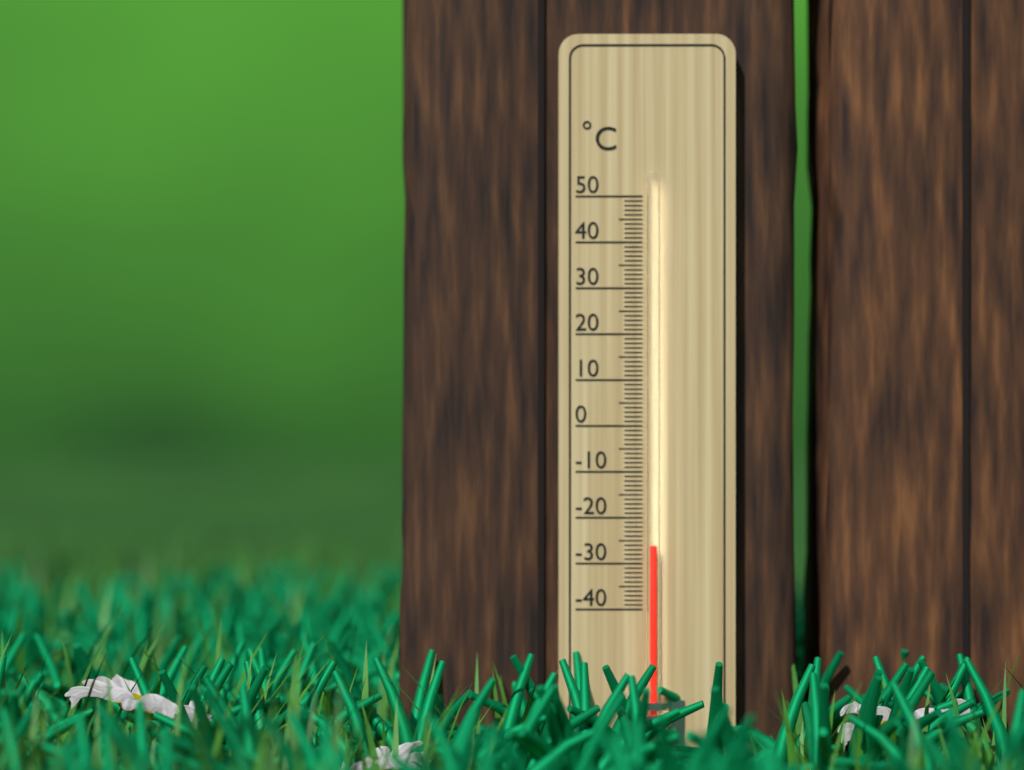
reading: -26 °C
